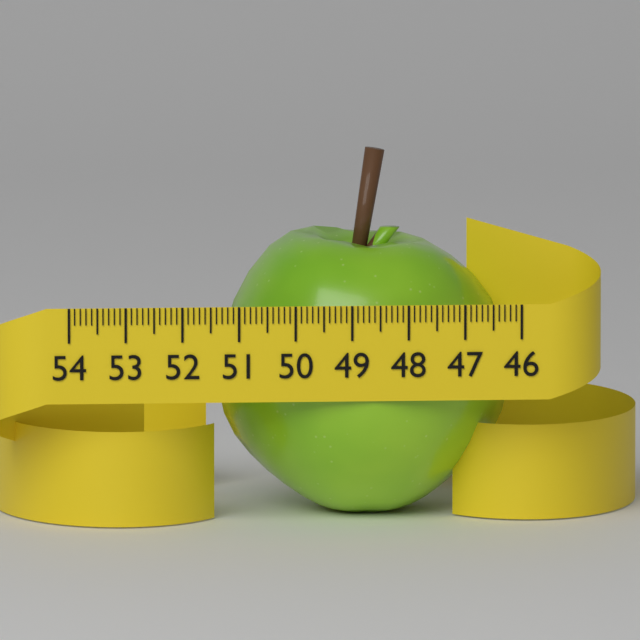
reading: 51.2 (no unit)
